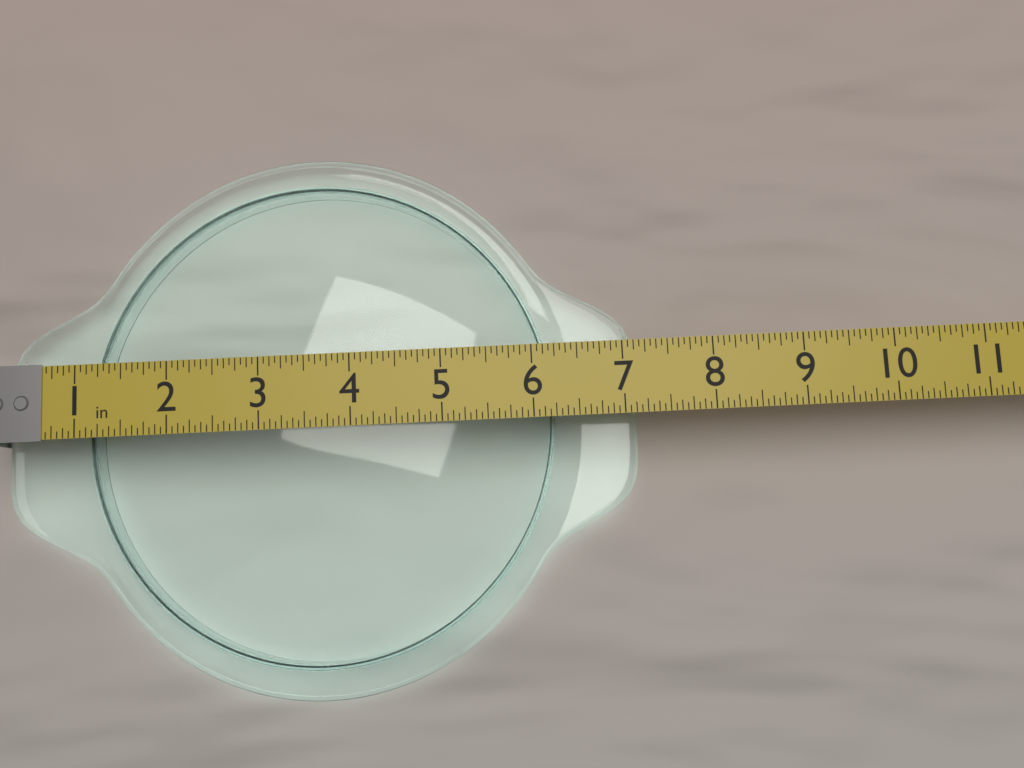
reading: 7.1875 in
